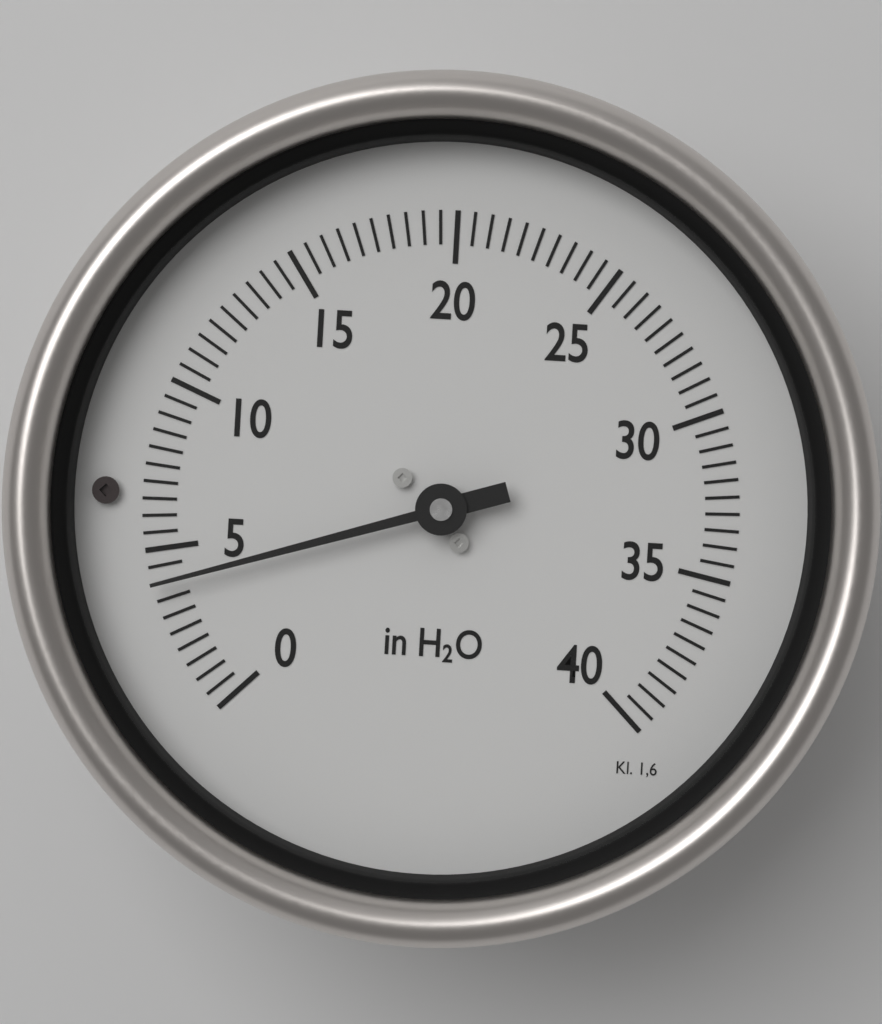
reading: 4.0 in H2O
